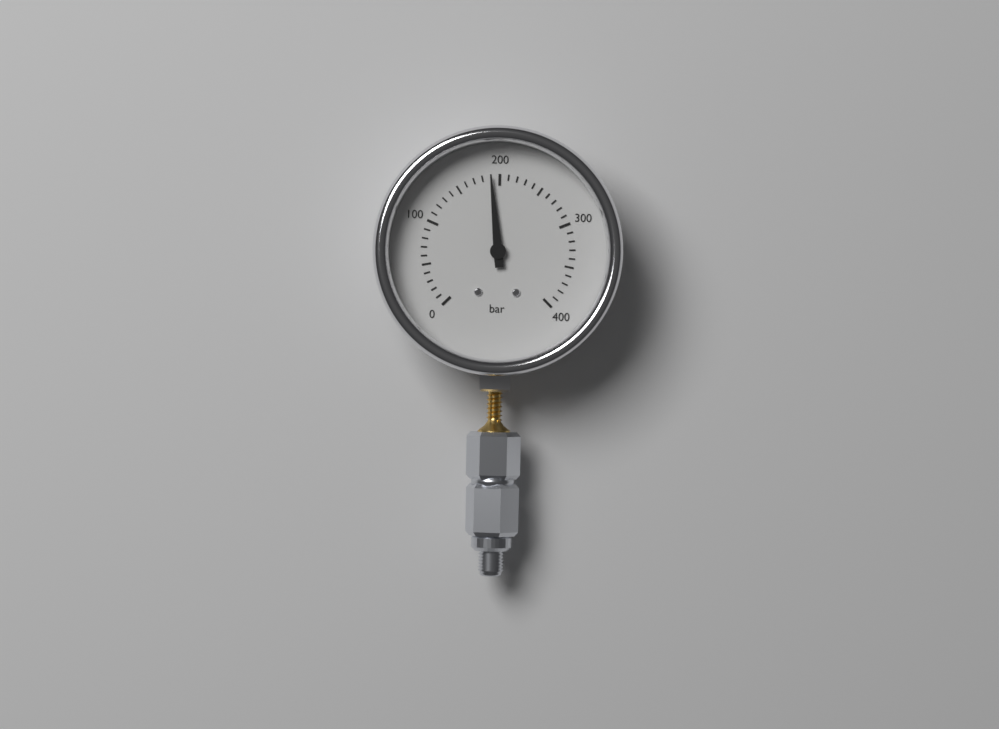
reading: 190 bar
